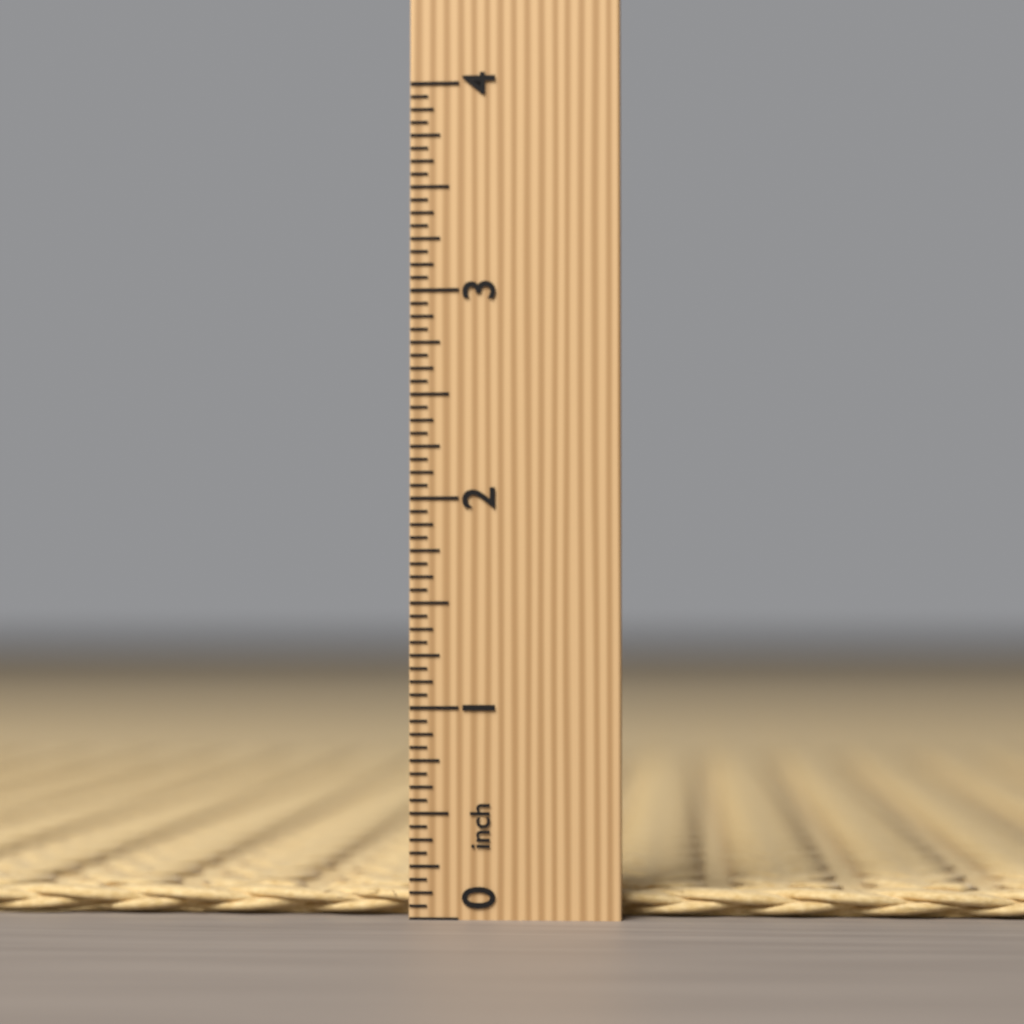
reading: 0.1250 inch
